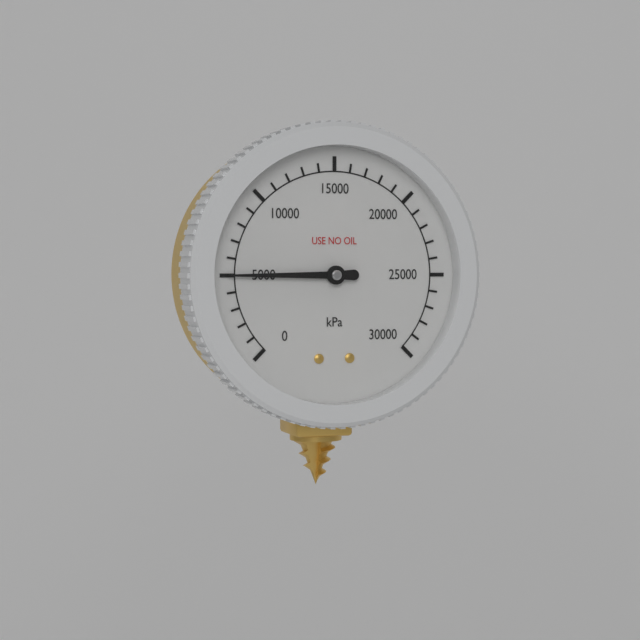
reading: 5000 kPa
